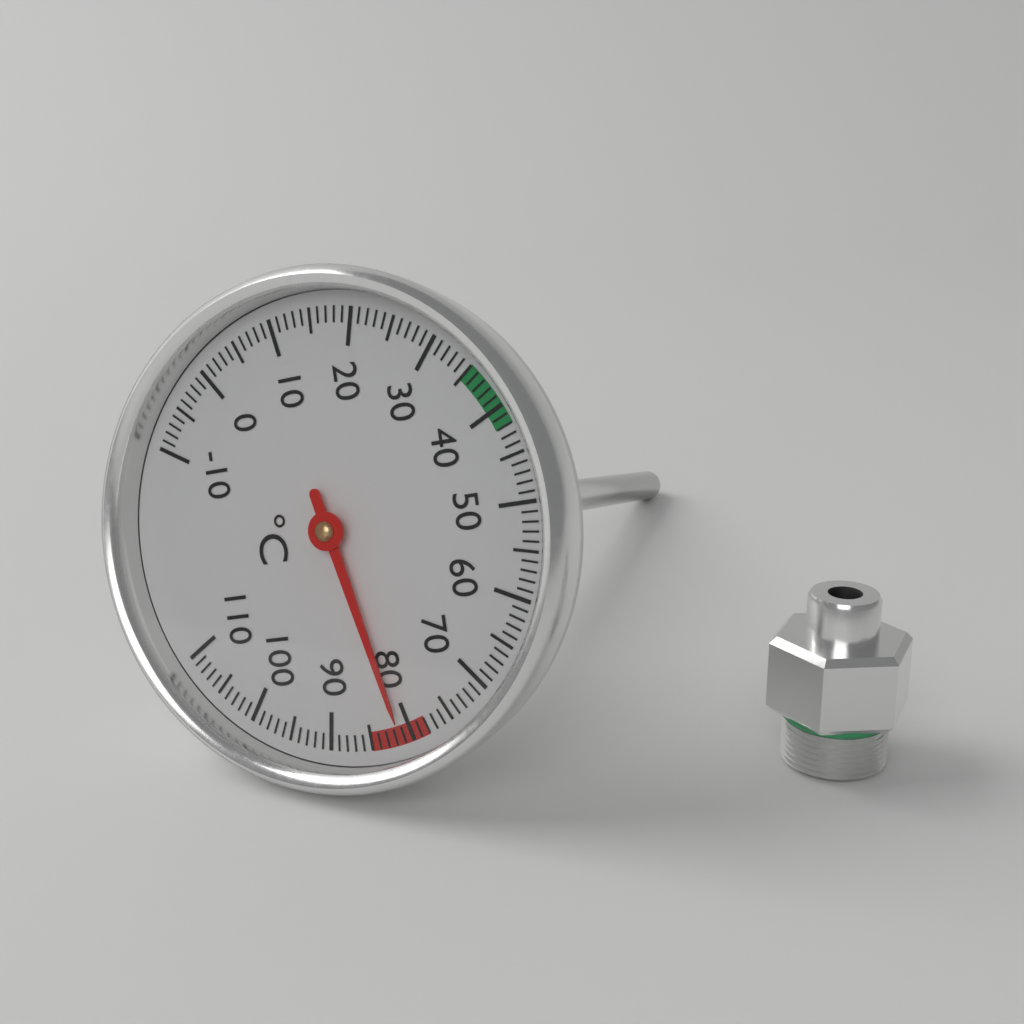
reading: 81 °C
